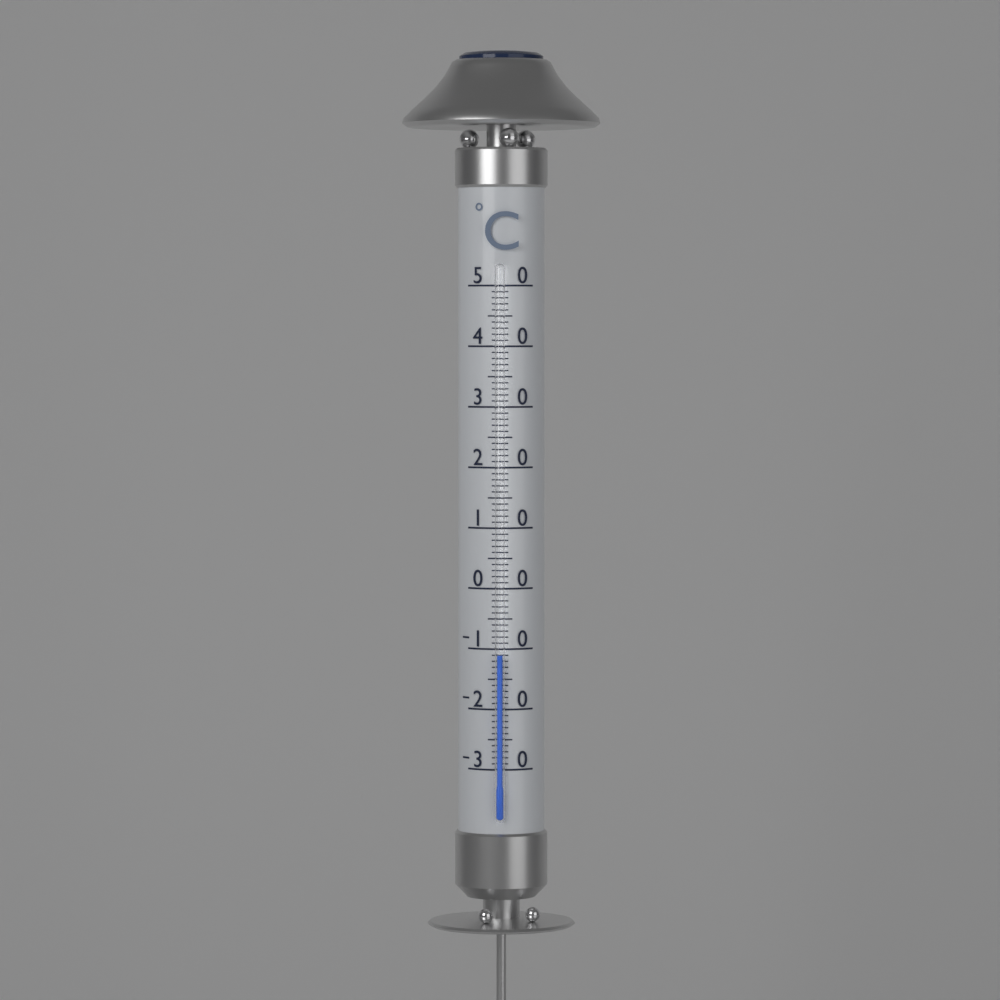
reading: -11 °C
